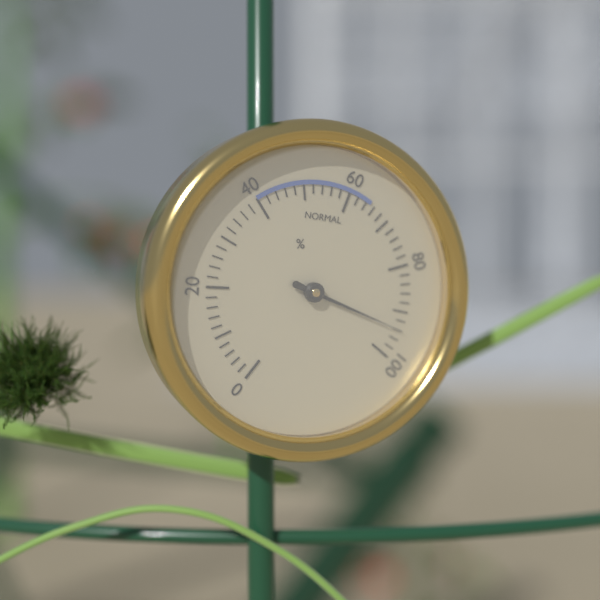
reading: 94 %
